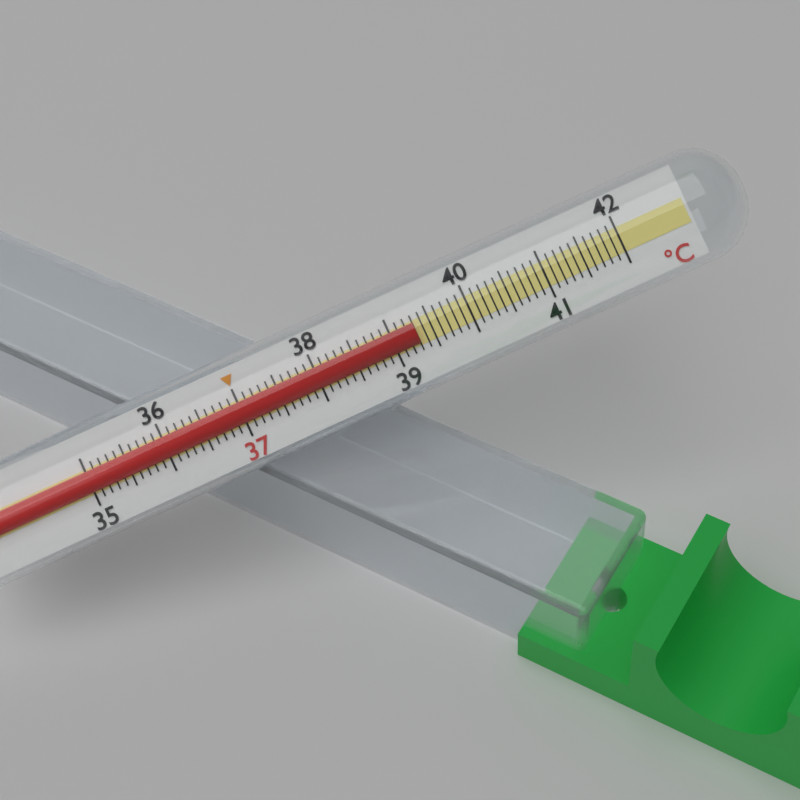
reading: 39.3 °C
